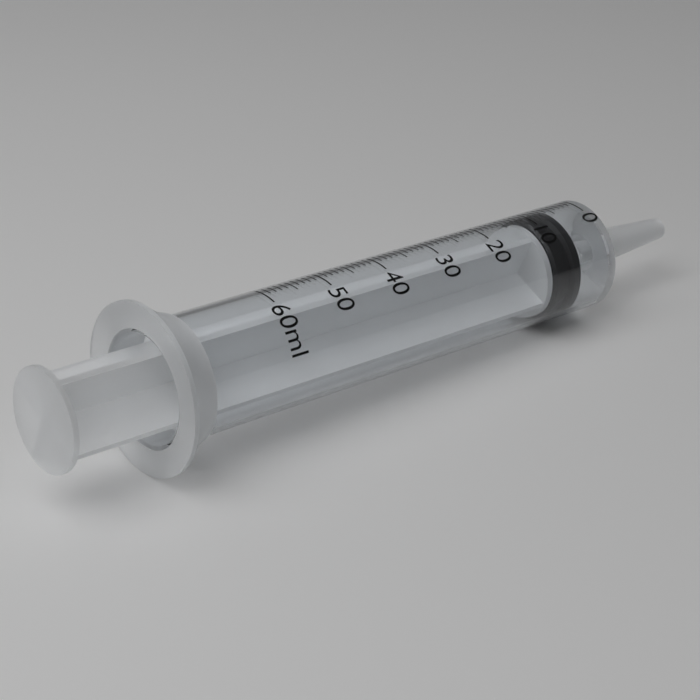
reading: 5 ml
